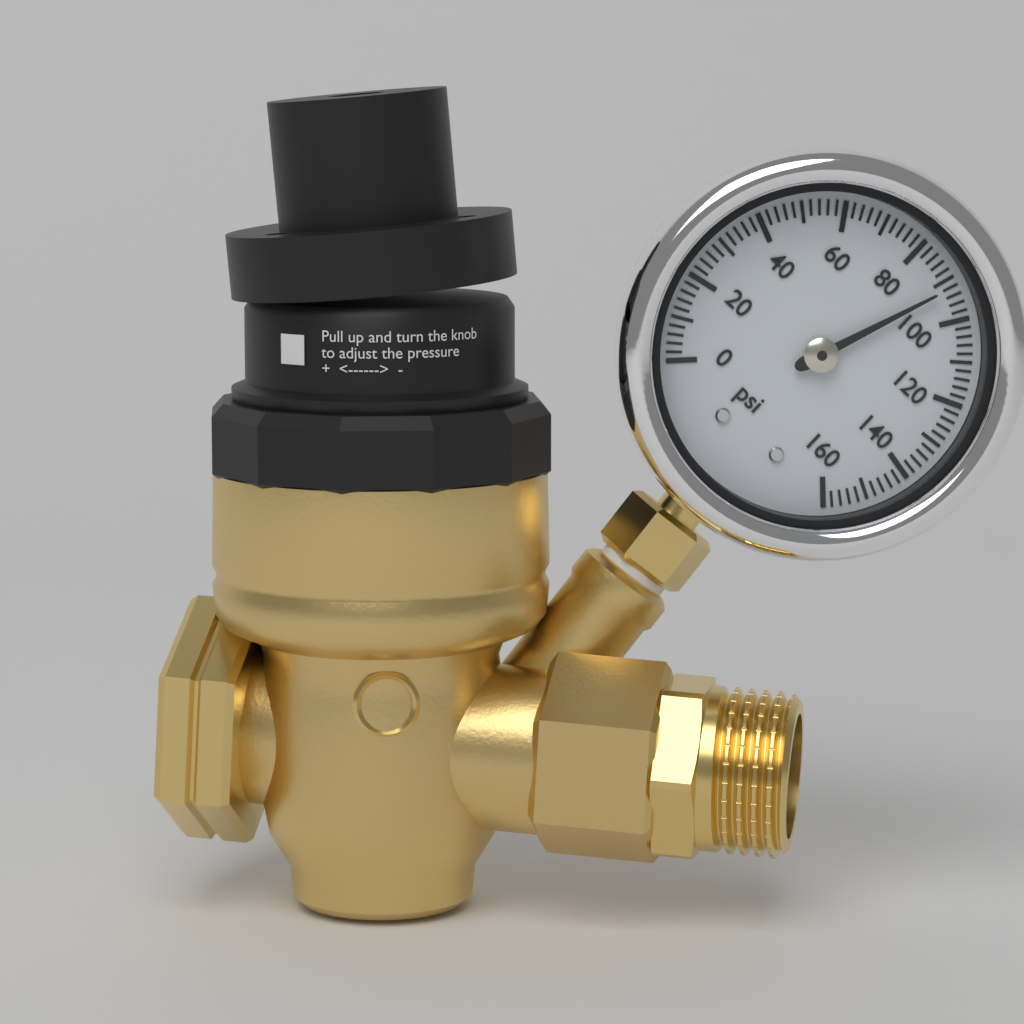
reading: 92 psi
